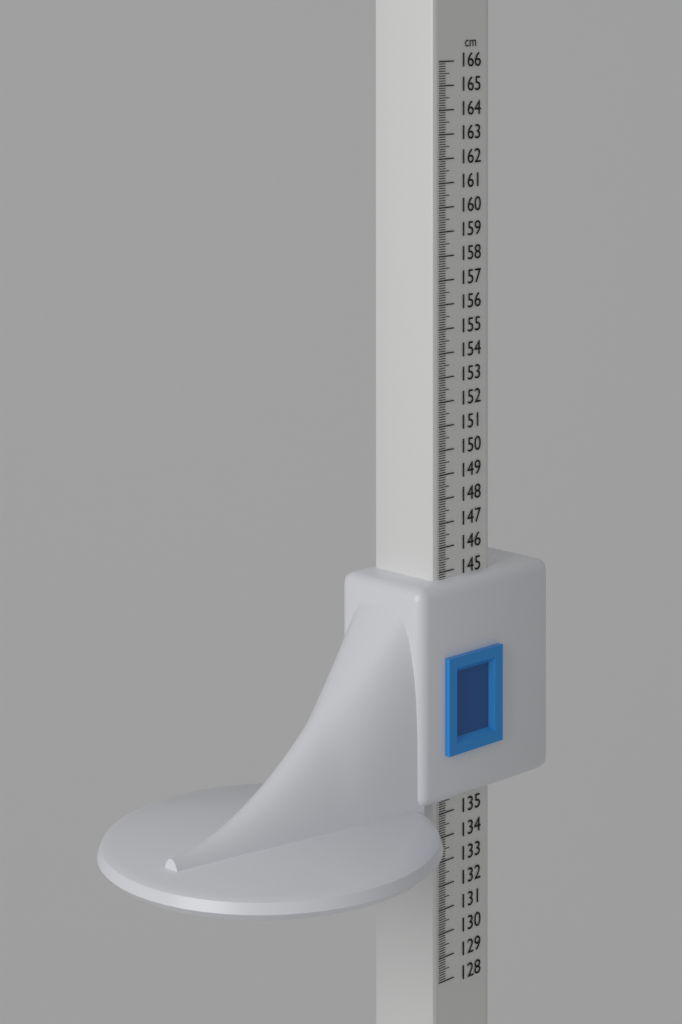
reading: 144.7 cm
